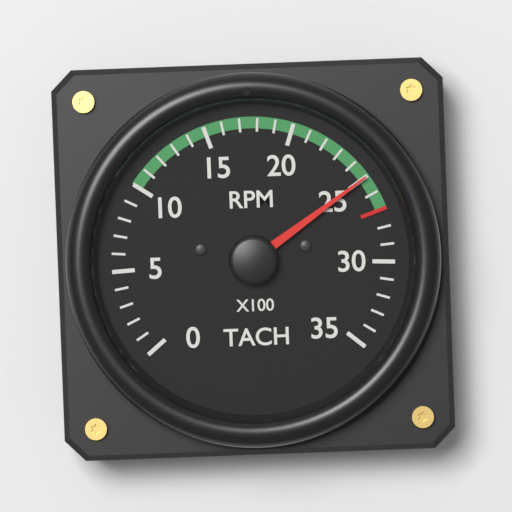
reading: 2500 RPM
